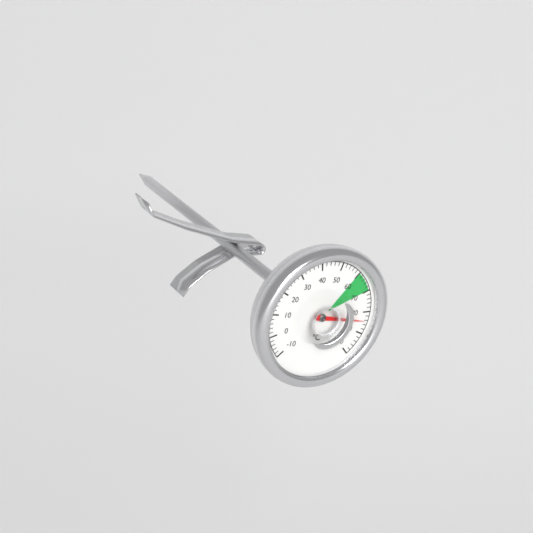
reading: 84 °C
